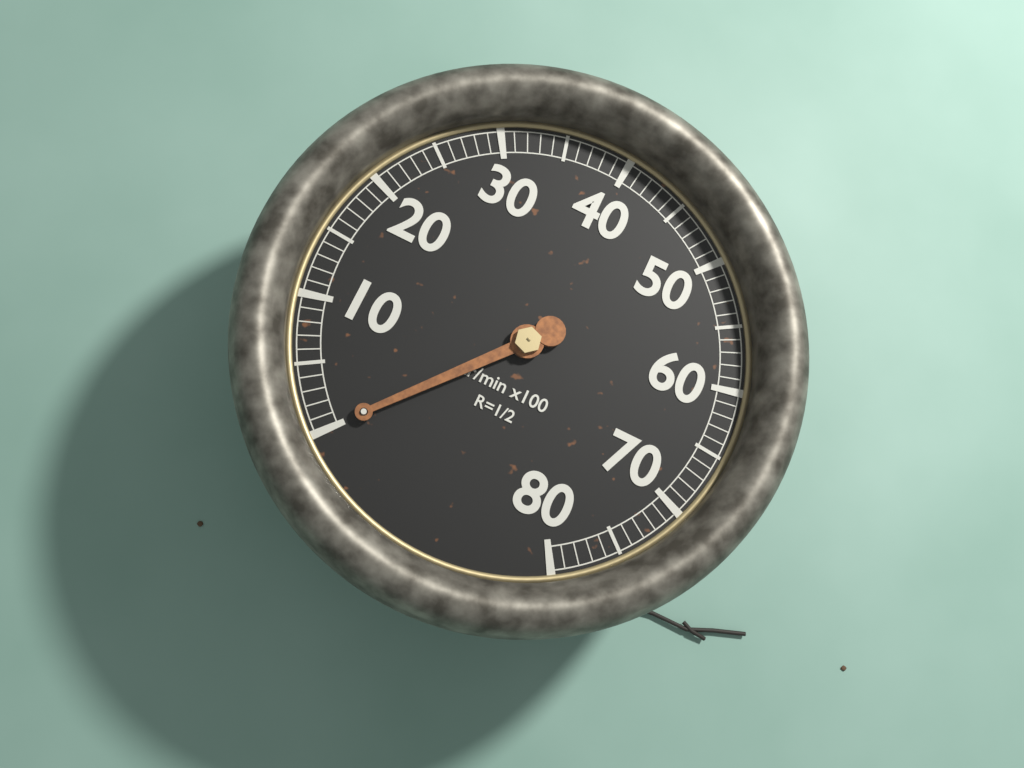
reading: 0 tr/min
